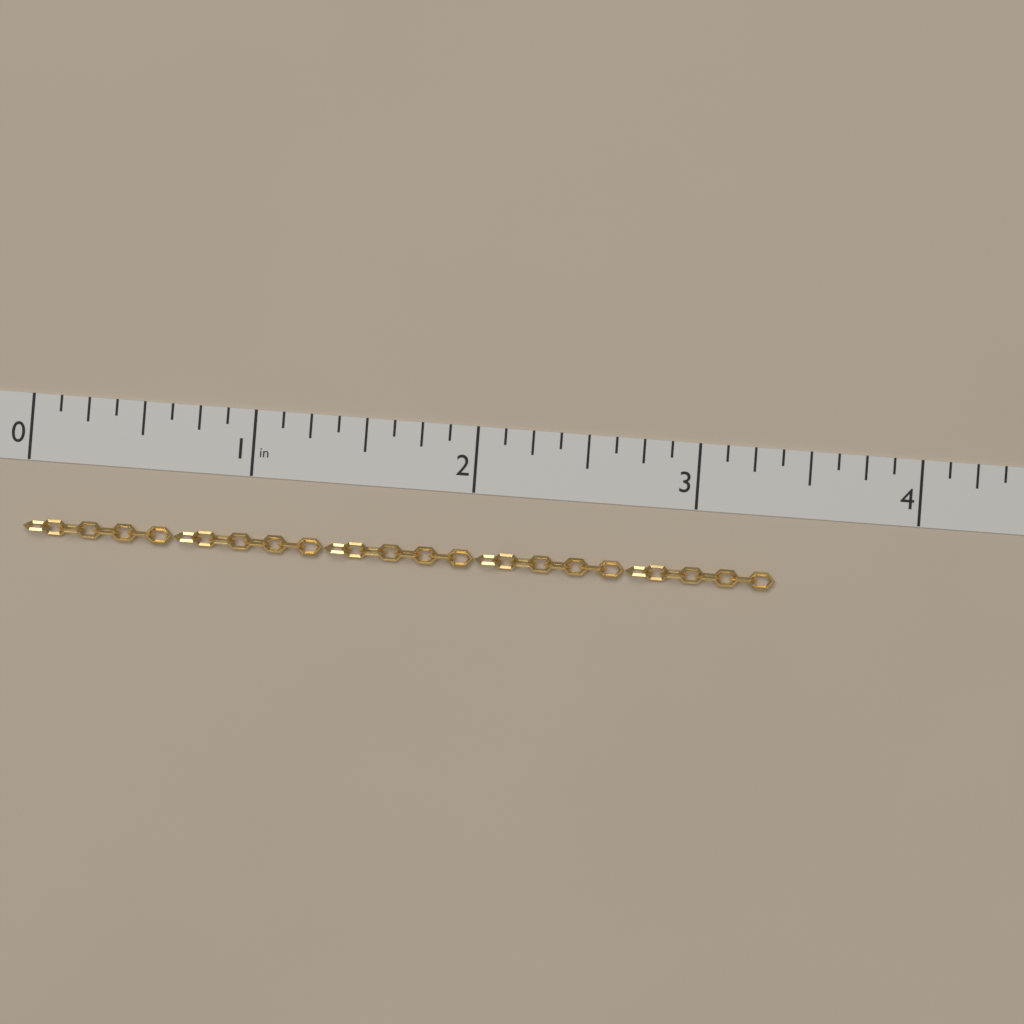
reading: 3.375 in
